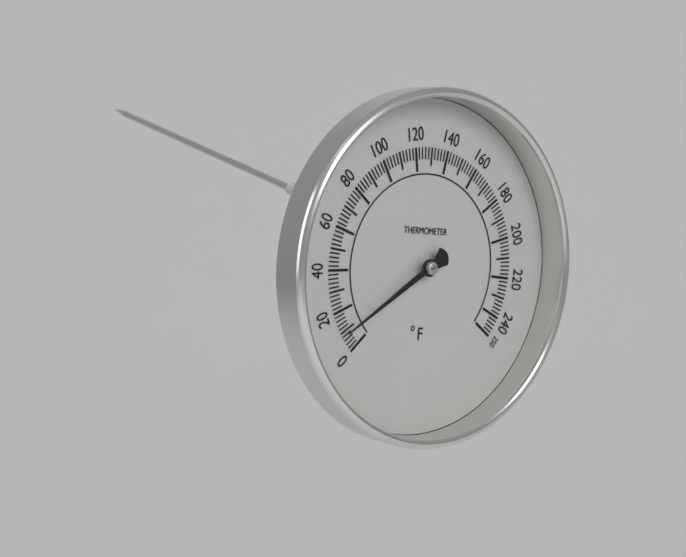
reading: 10 °F
